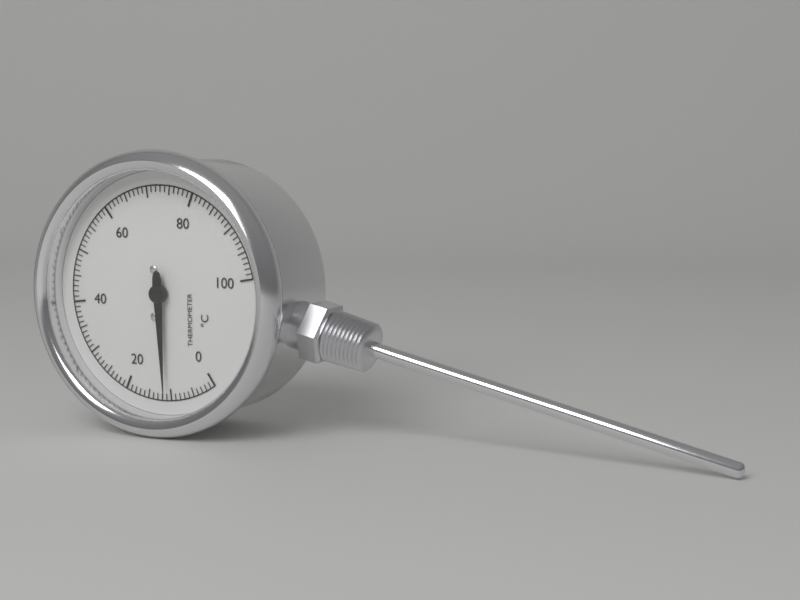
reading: 11 °C
